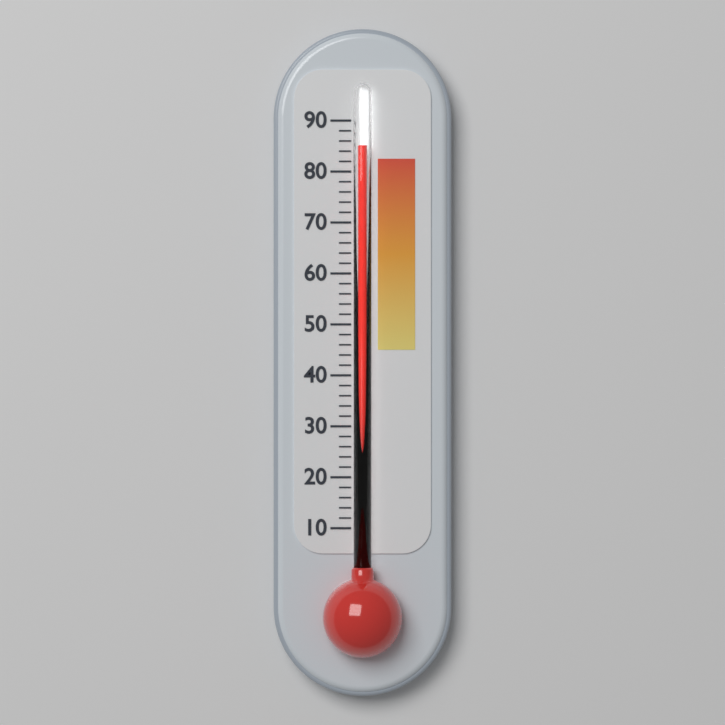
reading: 85 (no unit)
